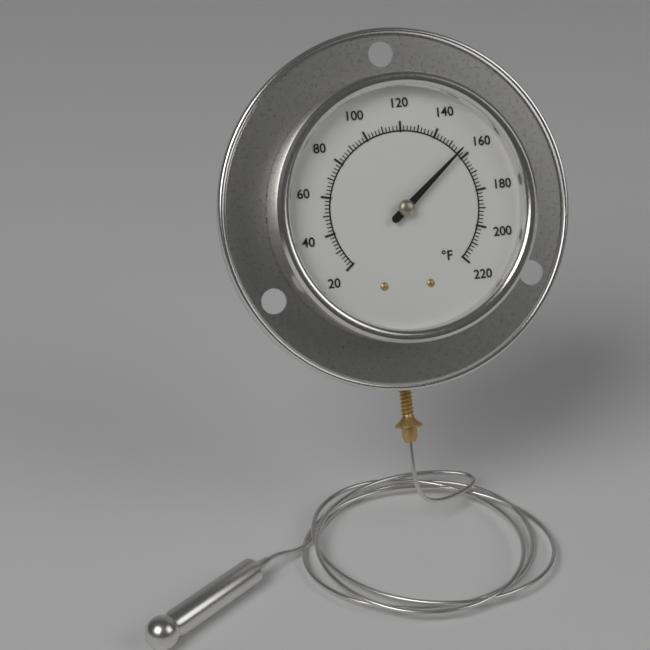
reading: 156 °F
